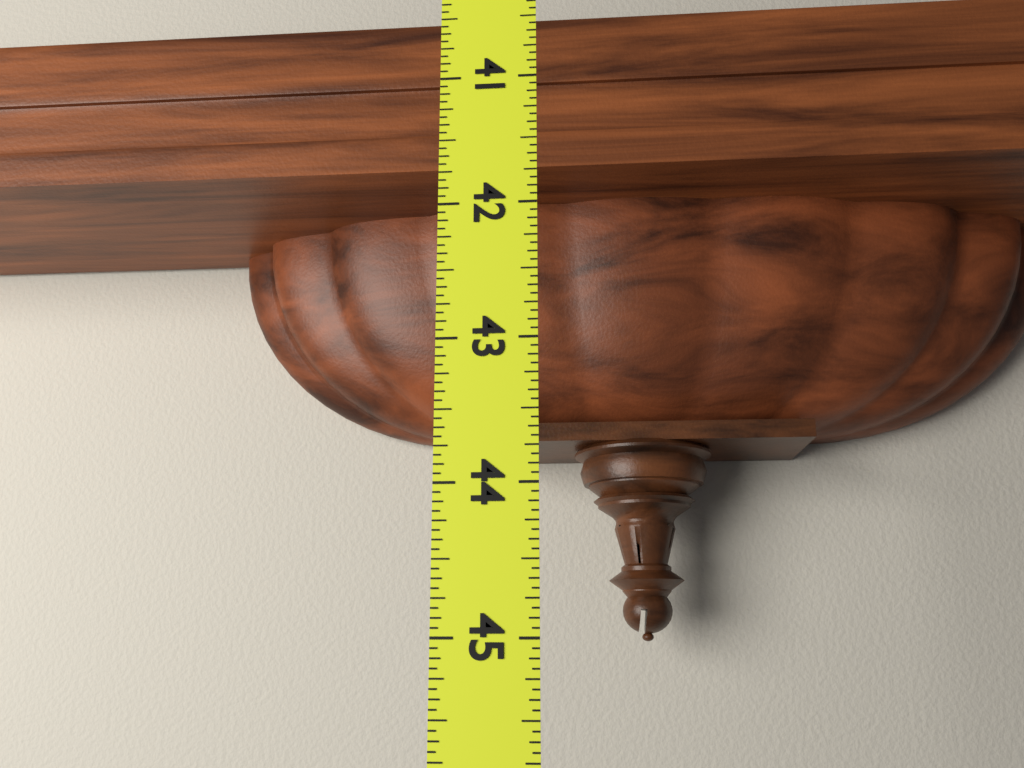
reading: 45.0625 (no unit)
